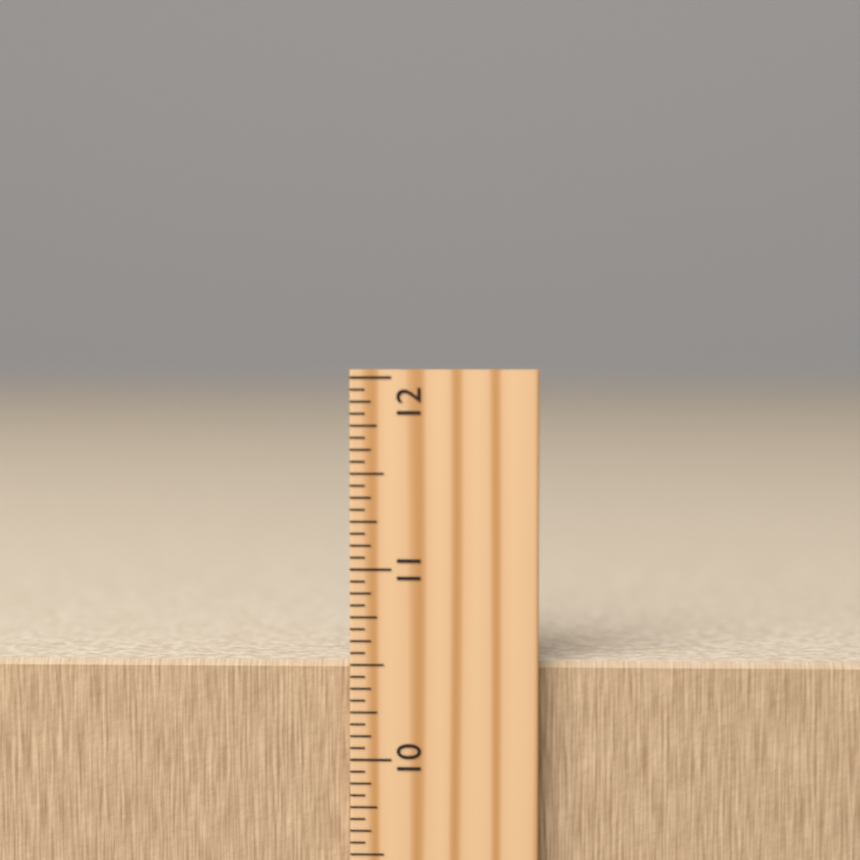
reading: 10.5000 inch
